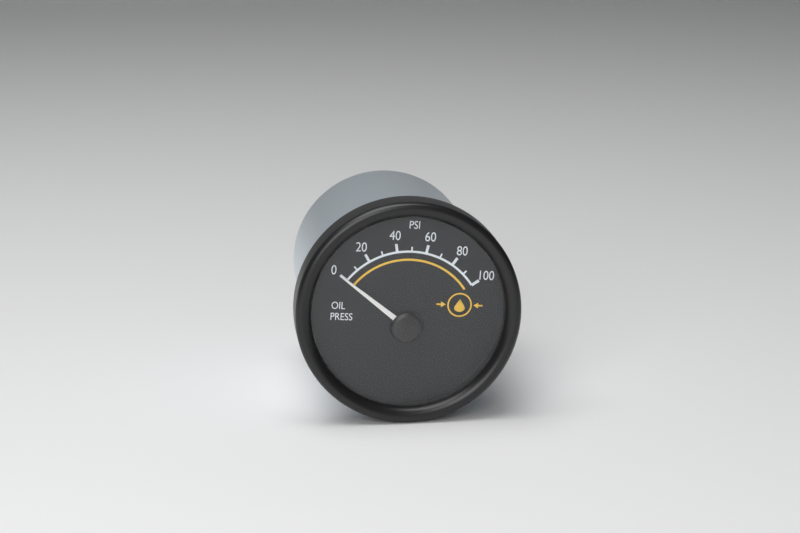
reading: 0 psi
